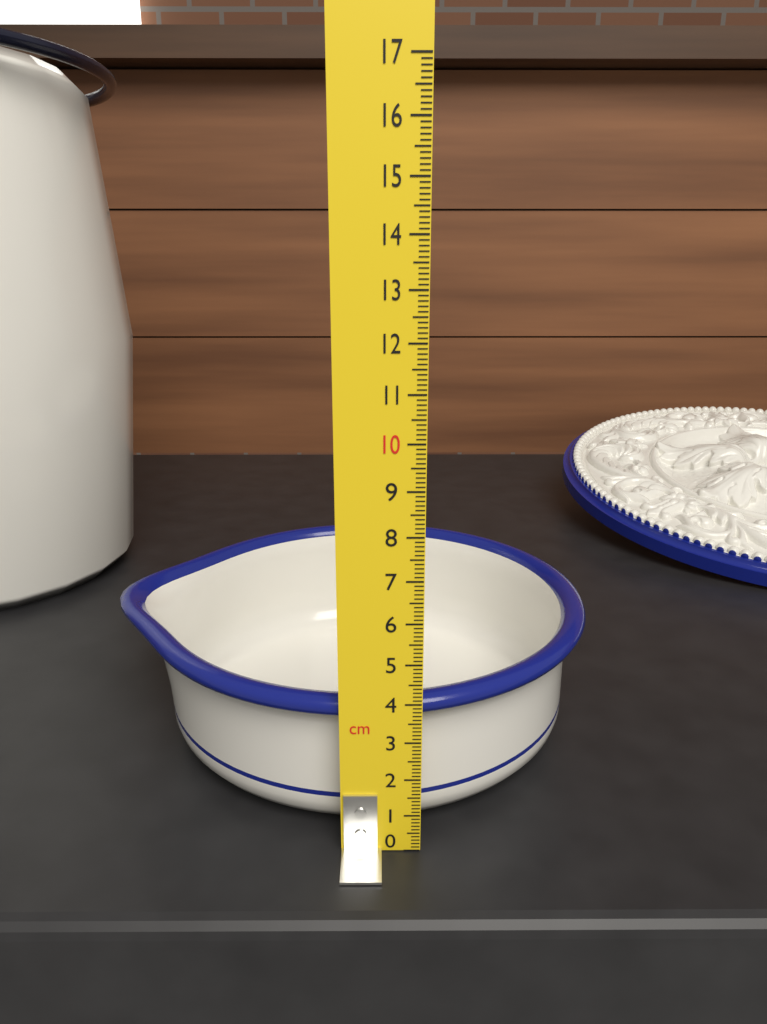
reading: 4.0 cm
